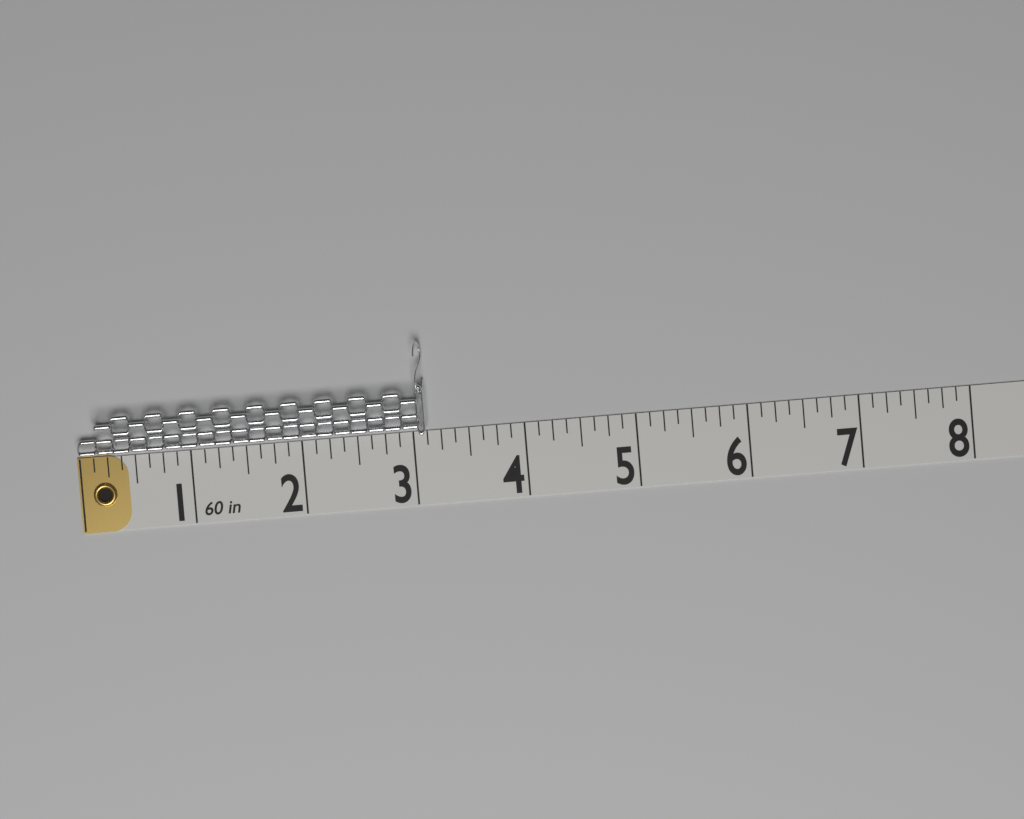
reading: 3.125 in
